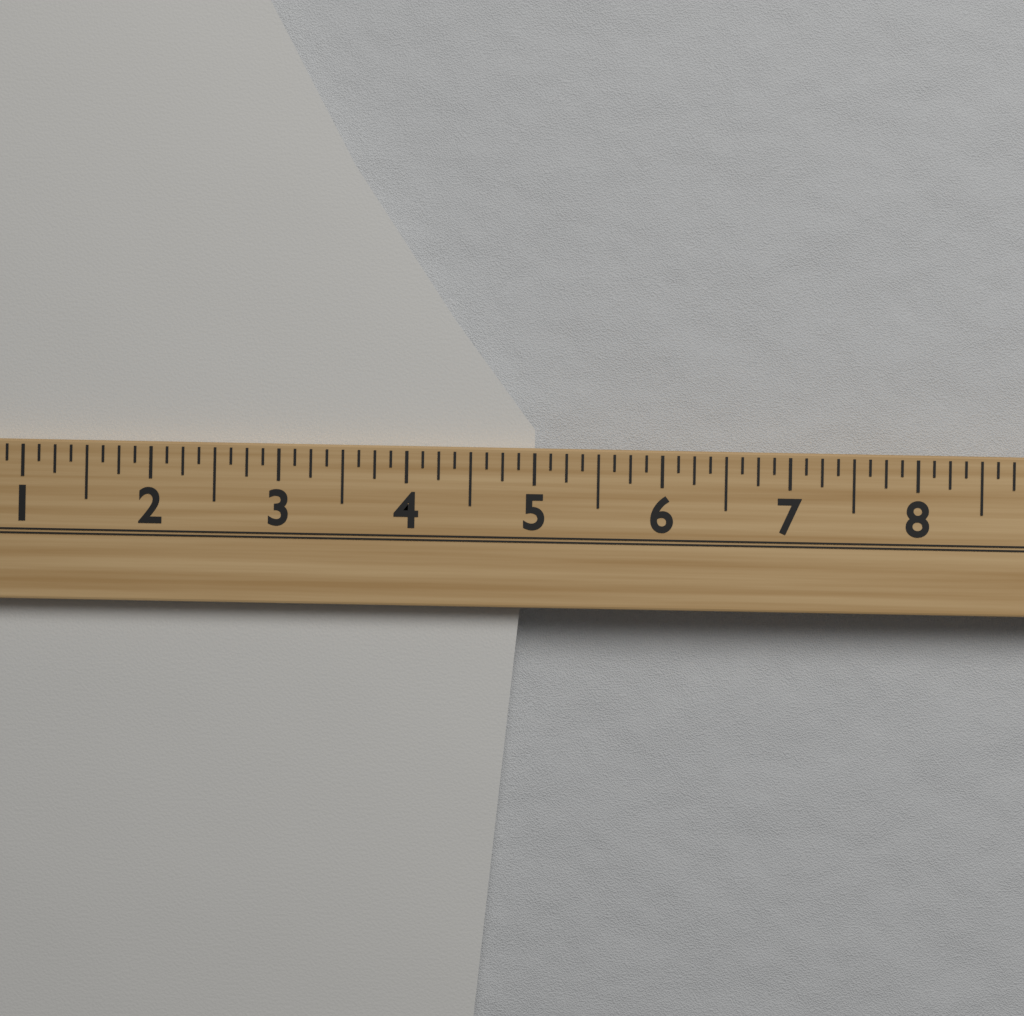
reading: 5.000 (no unit)
